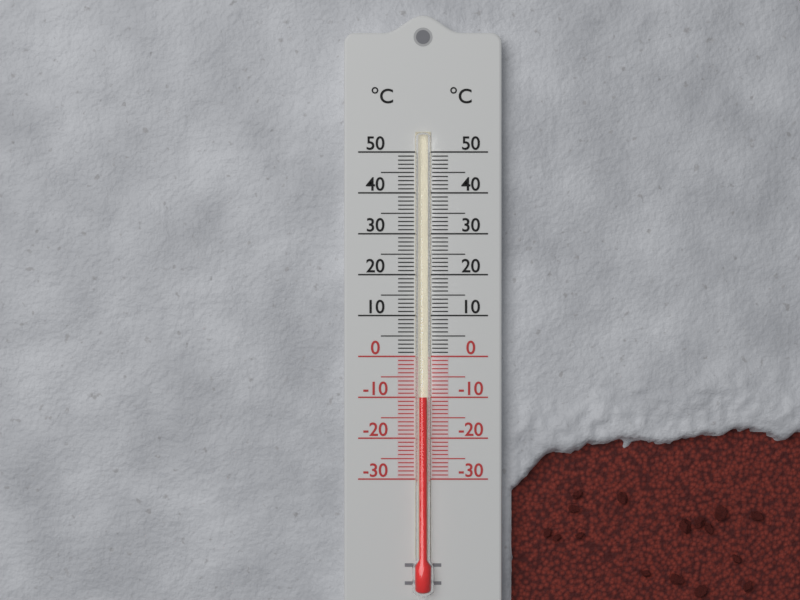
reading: -10 °C
